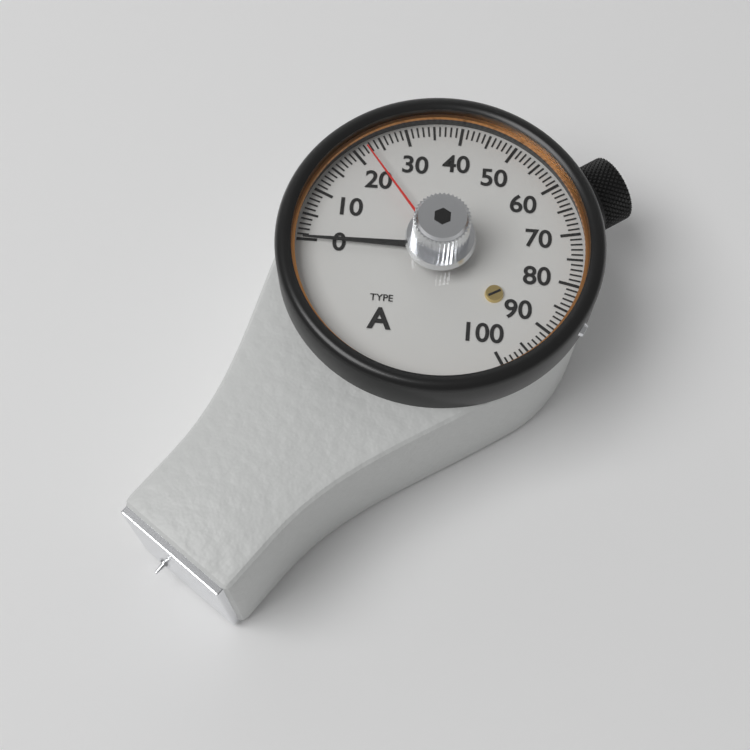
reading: 0 Shore A
